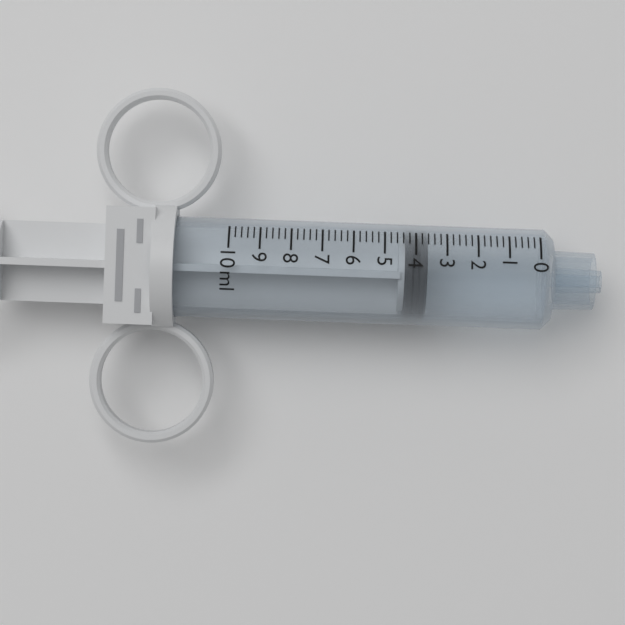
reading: 3.6 ml
